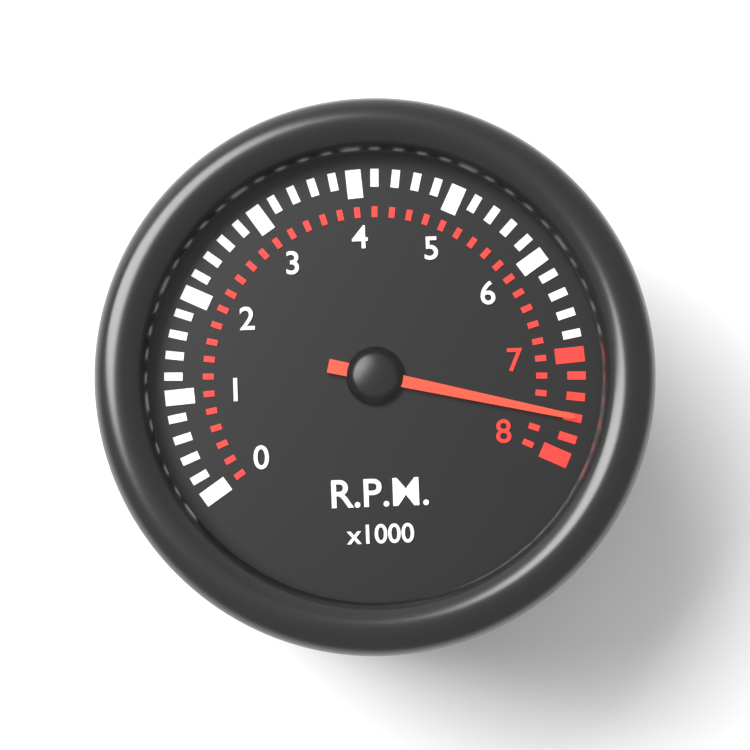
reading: 7.6 x1000 RPM
